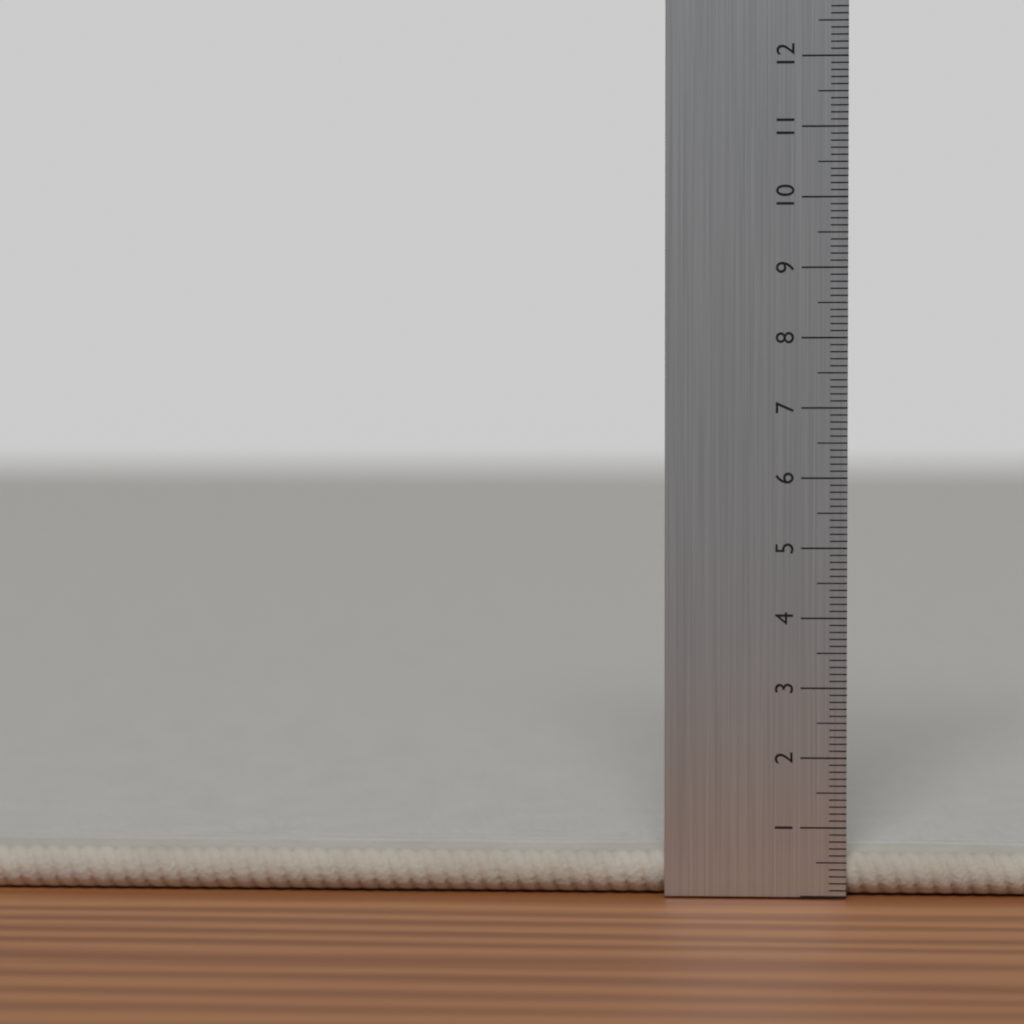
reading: 0.6 cm
